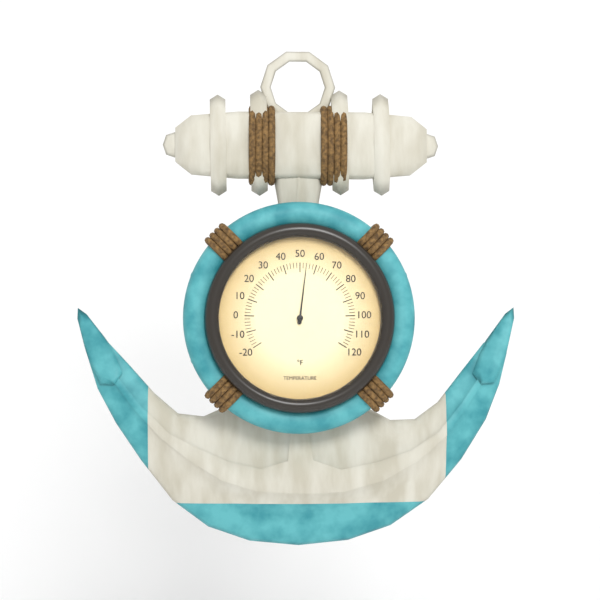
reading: 54 °F
